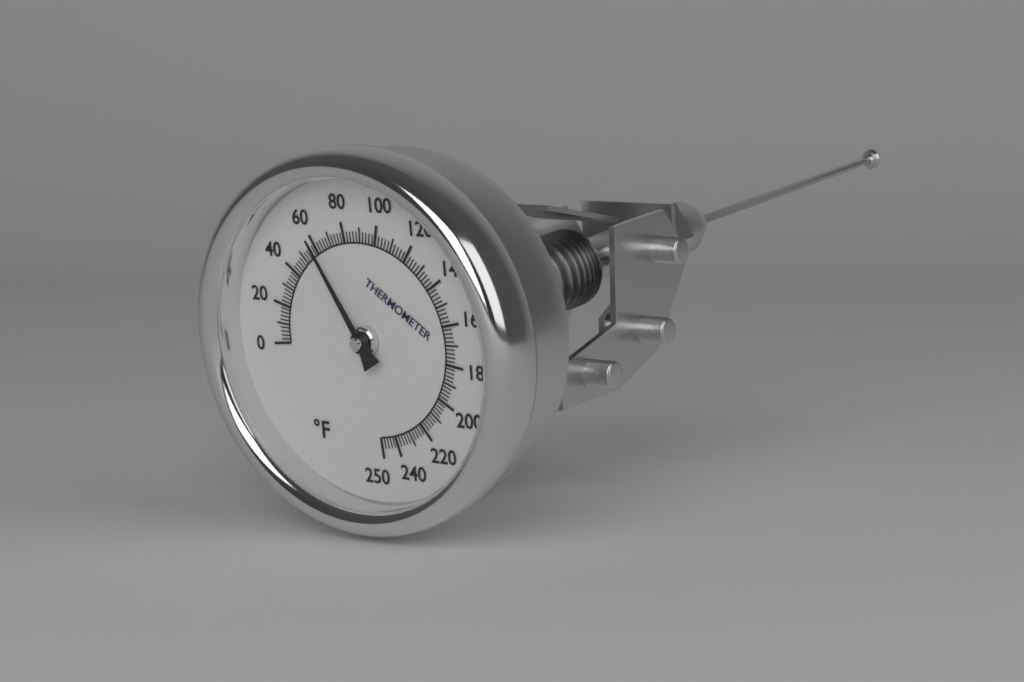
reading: 60 °F
